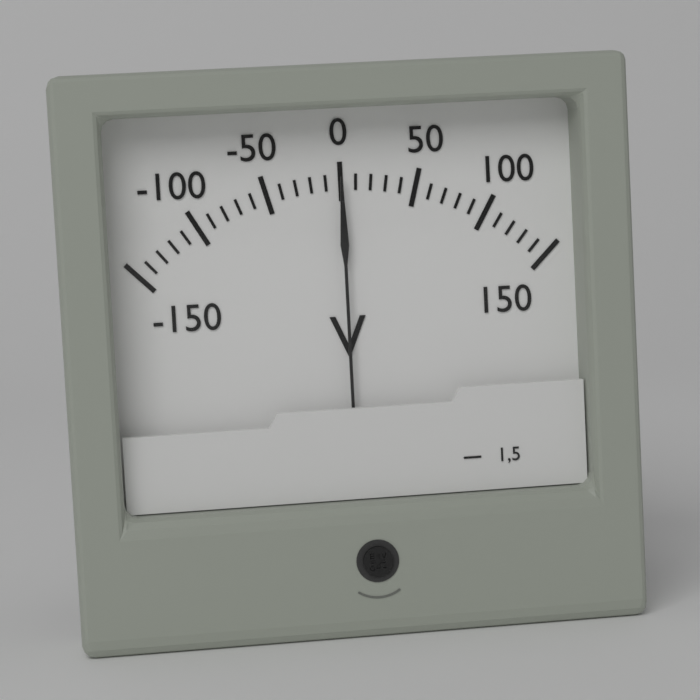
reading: 0 V
